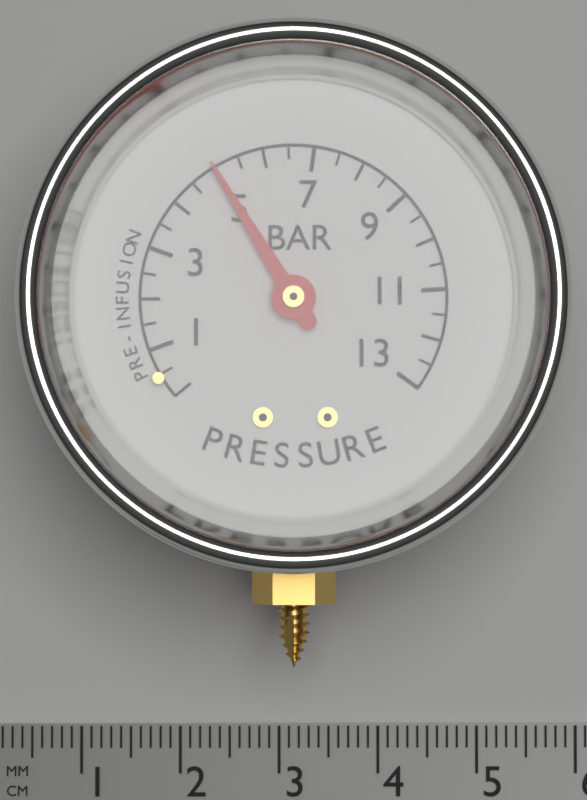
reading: 5.0 bar
